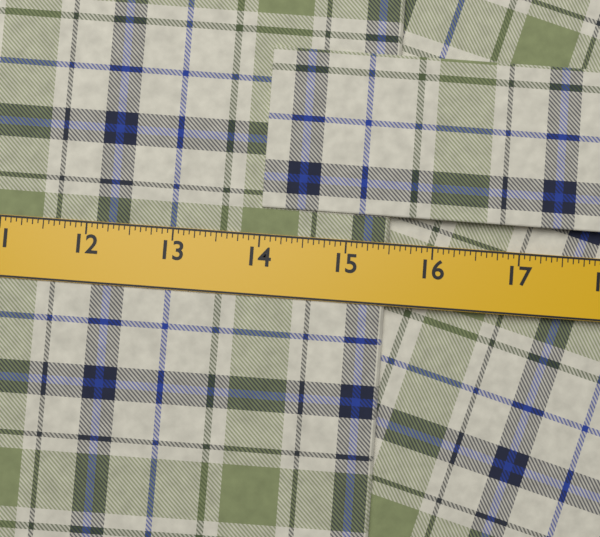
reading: 15.5000 in
